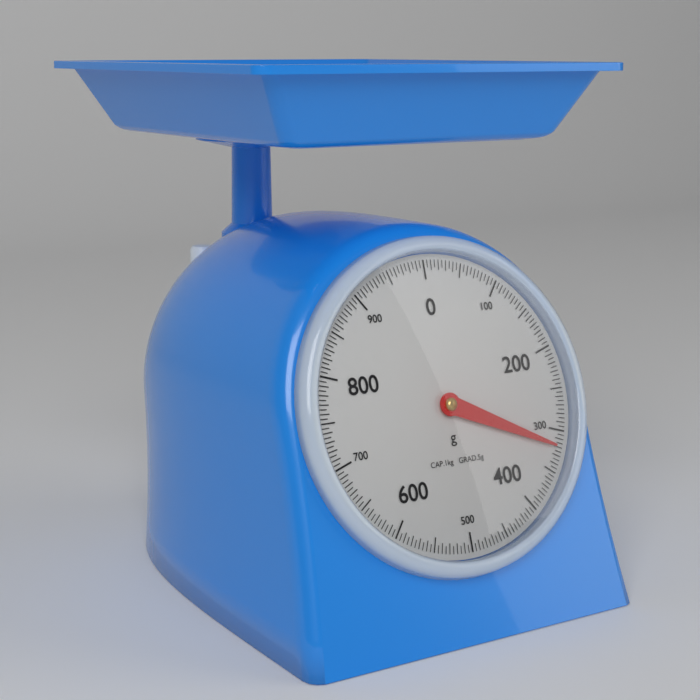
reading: 320 g
